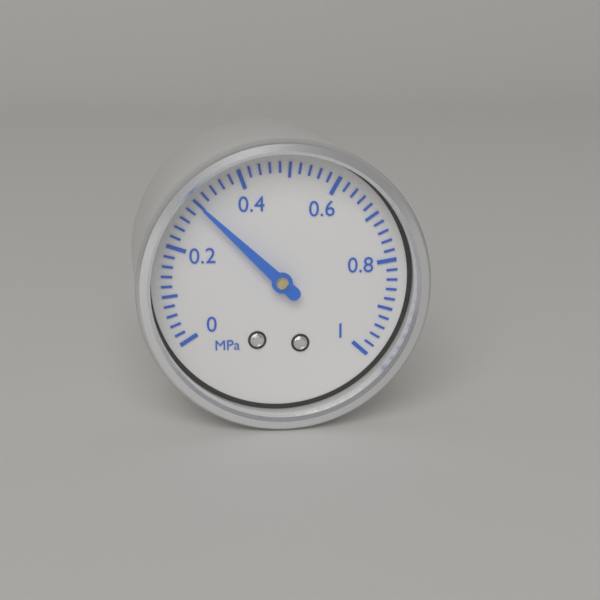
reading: 0.30 MPa
